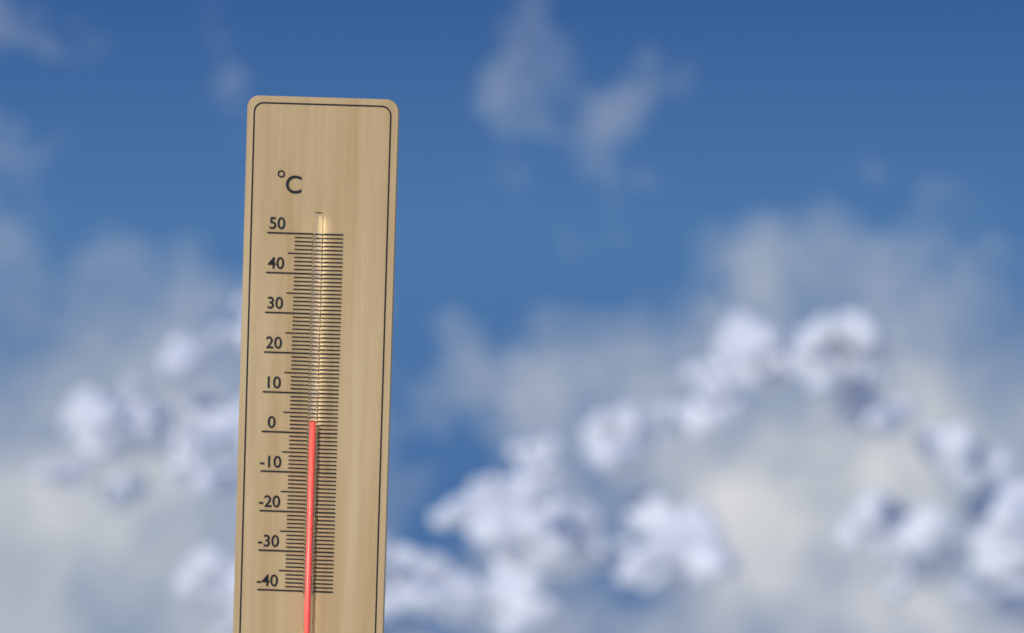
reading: 3 °C
